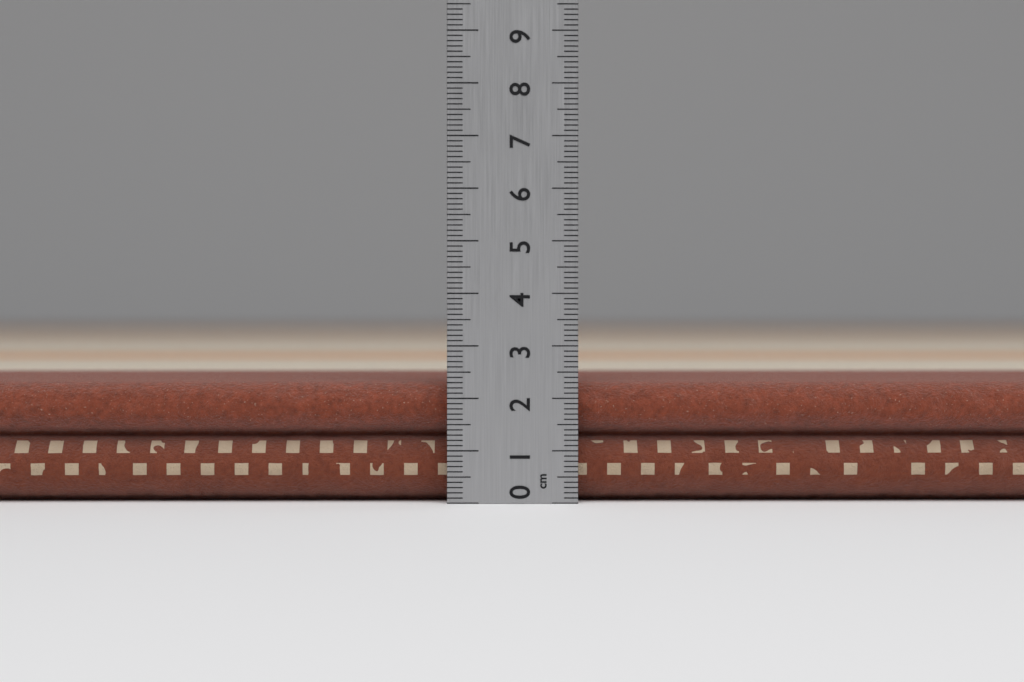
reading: 2.3 cm
